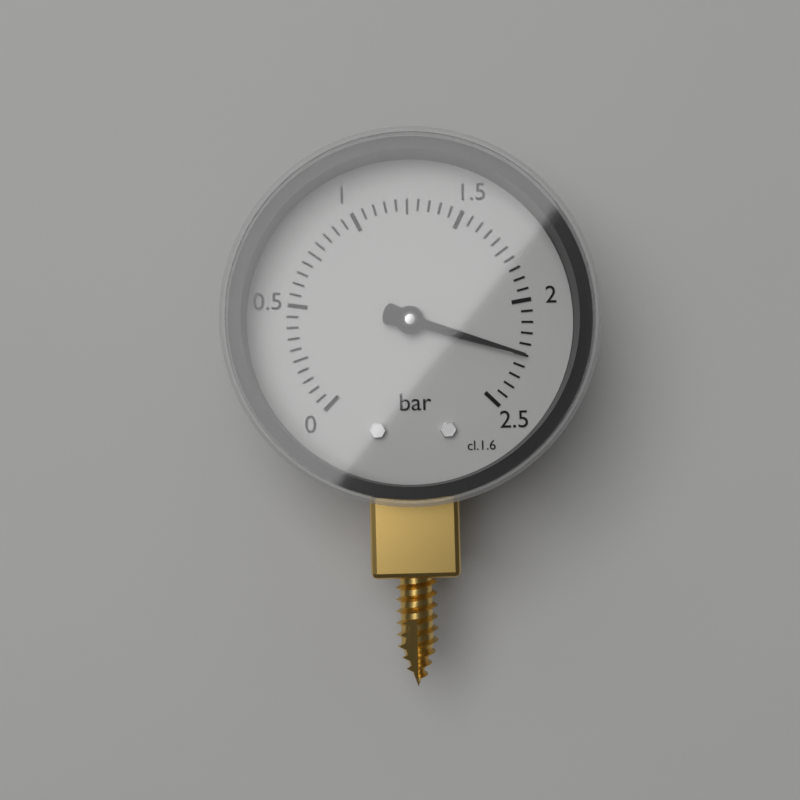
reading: 2.25 bar
